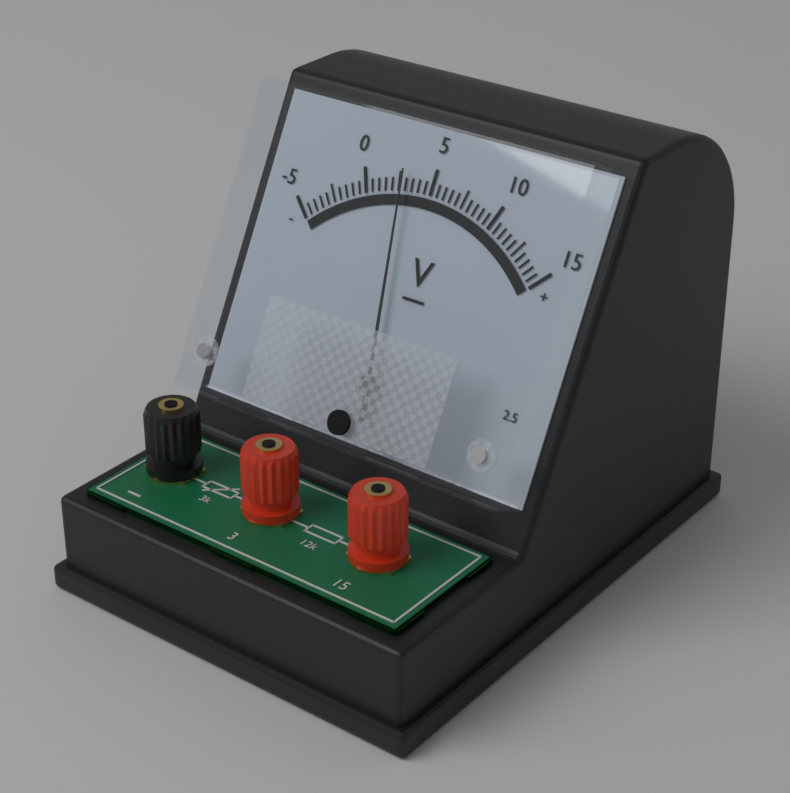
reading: 3.0 V
